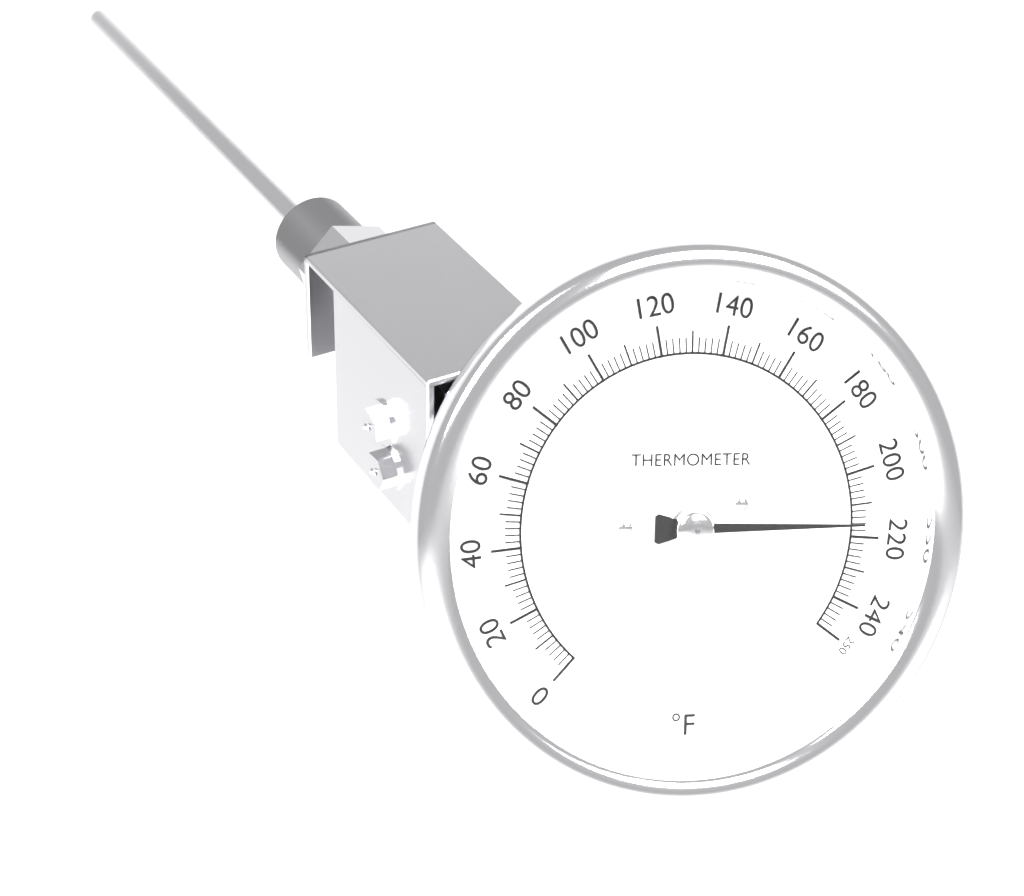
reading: 216 °F
